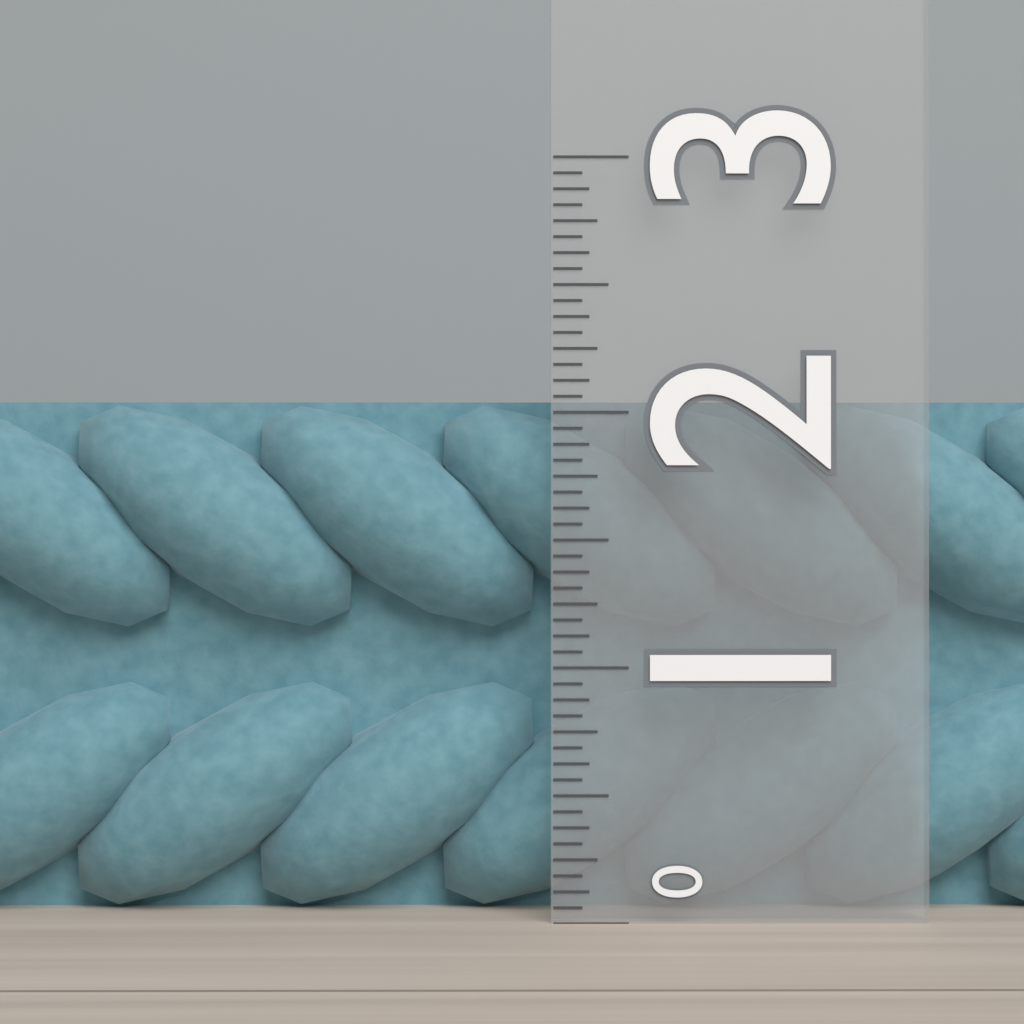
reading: 2.0625 (no unit)
